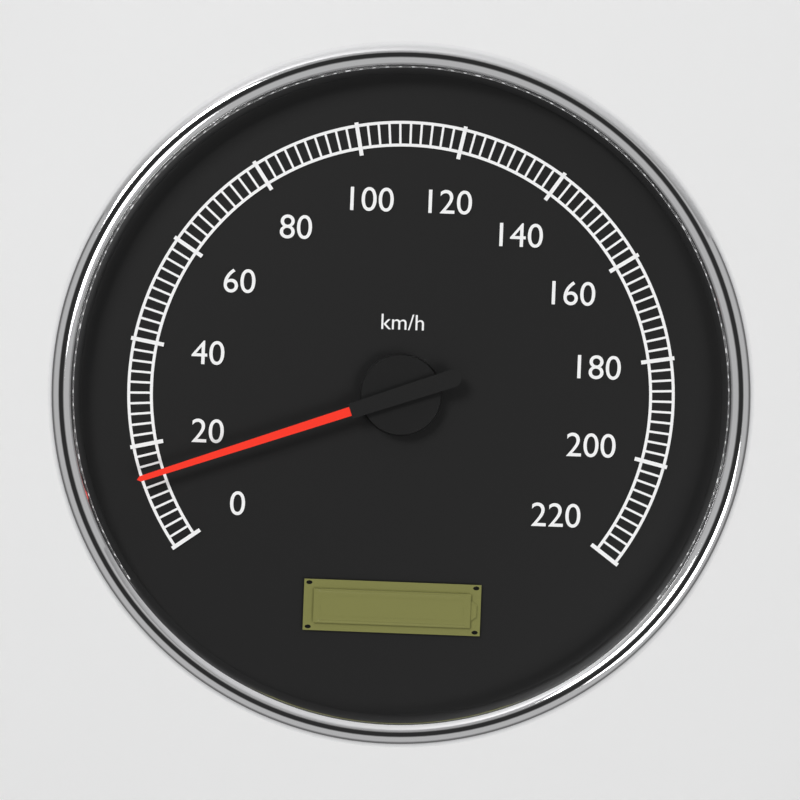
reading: 14 km/h
